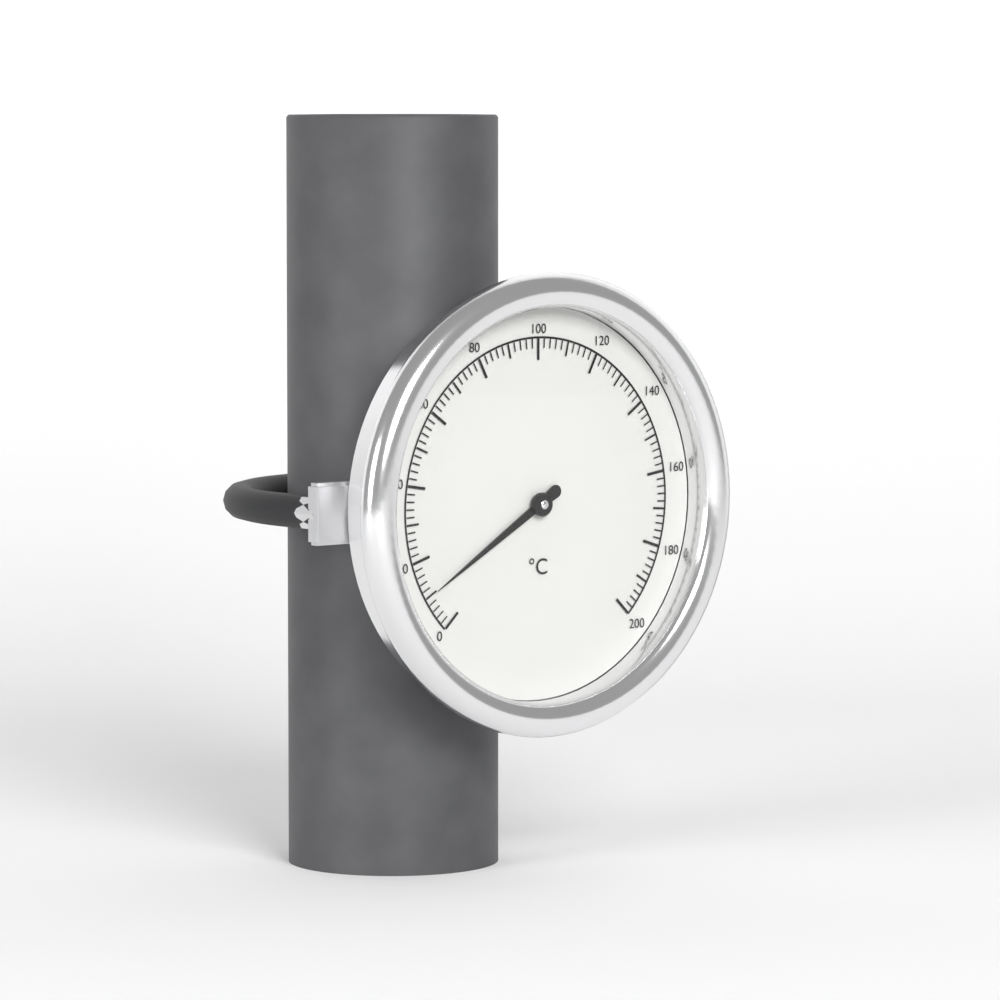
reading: 10 °C
